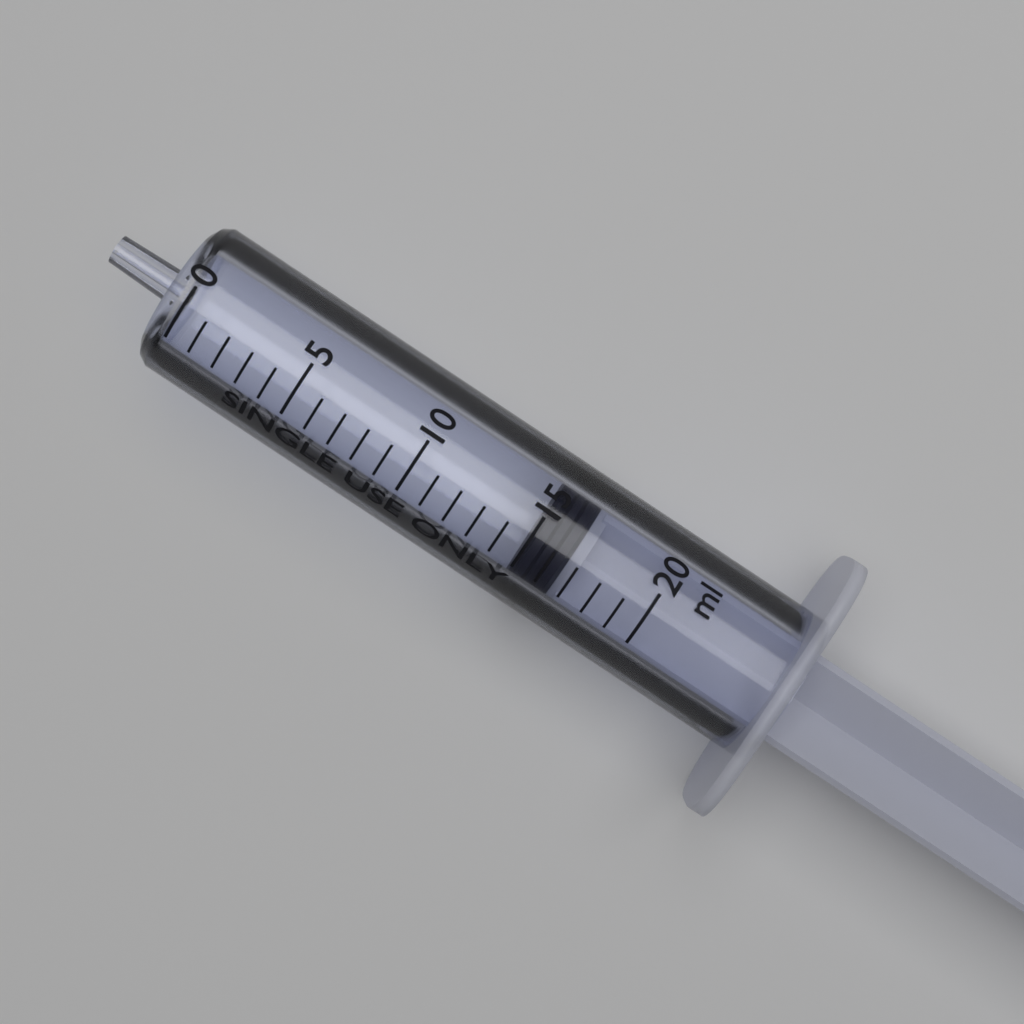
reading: 15 ml
